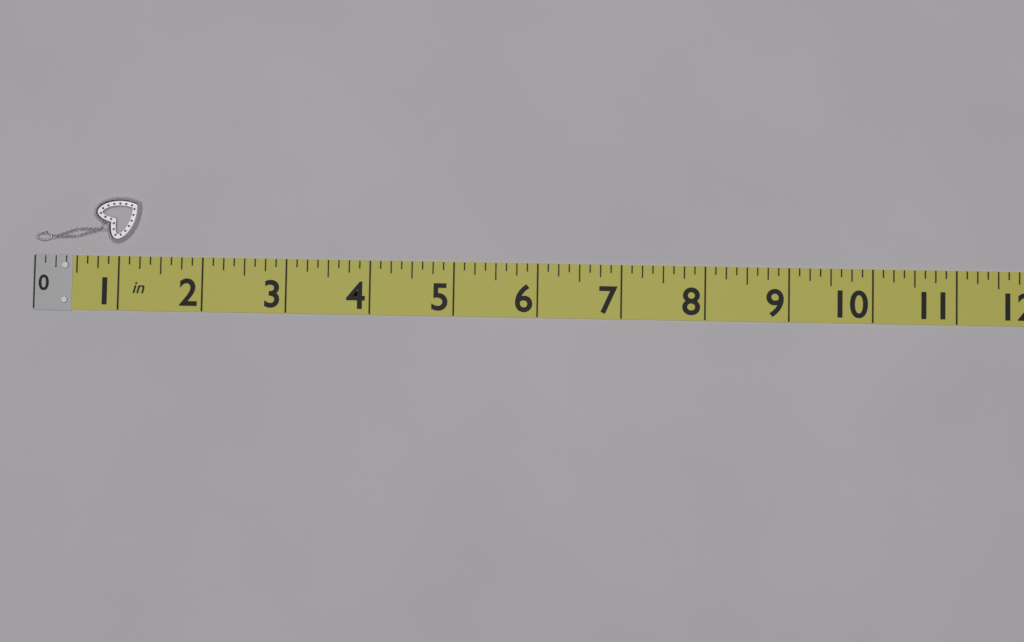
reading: 1.250 in
